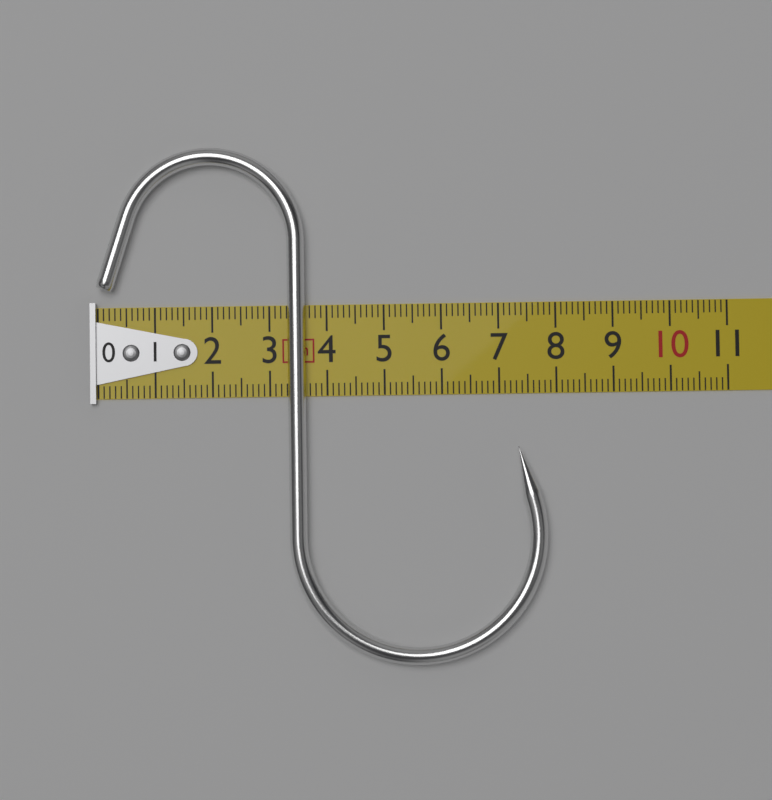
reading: 7.8 cm
